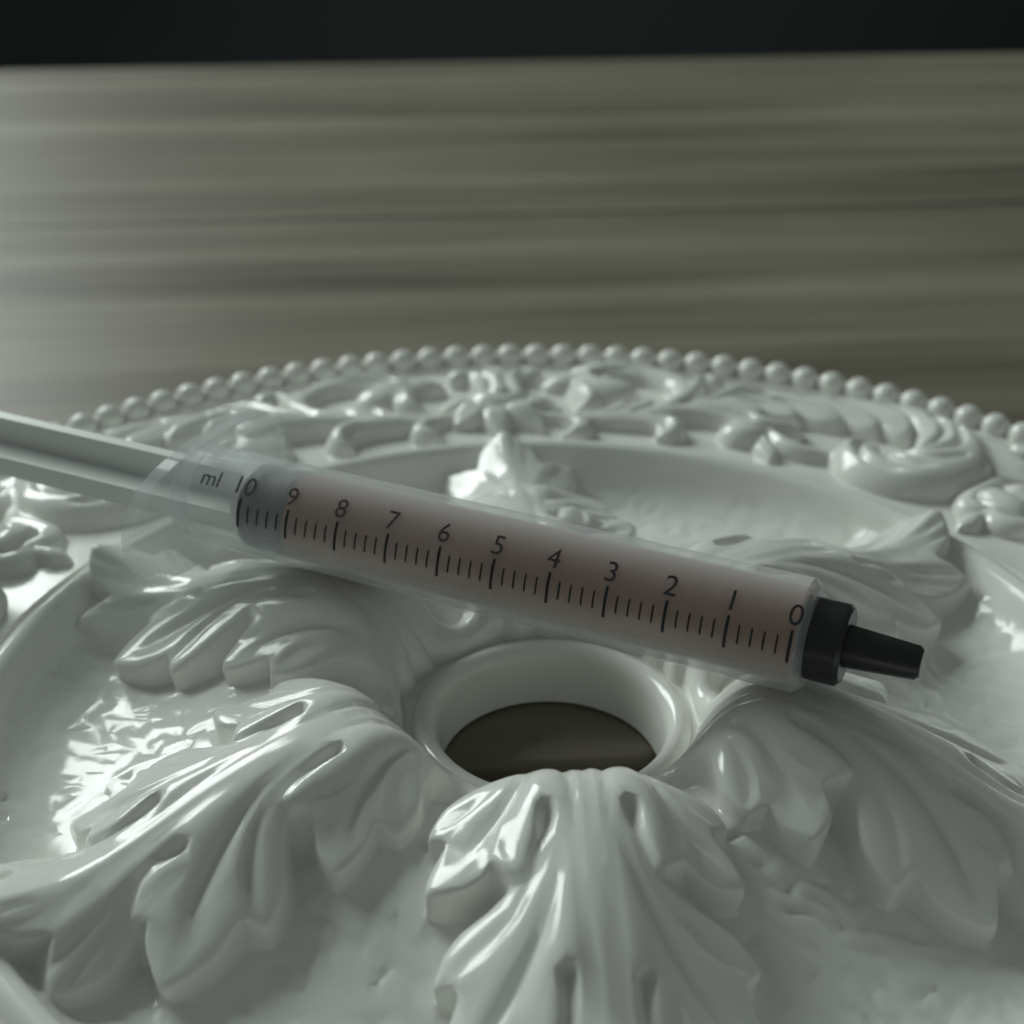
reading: 9.2 ml
